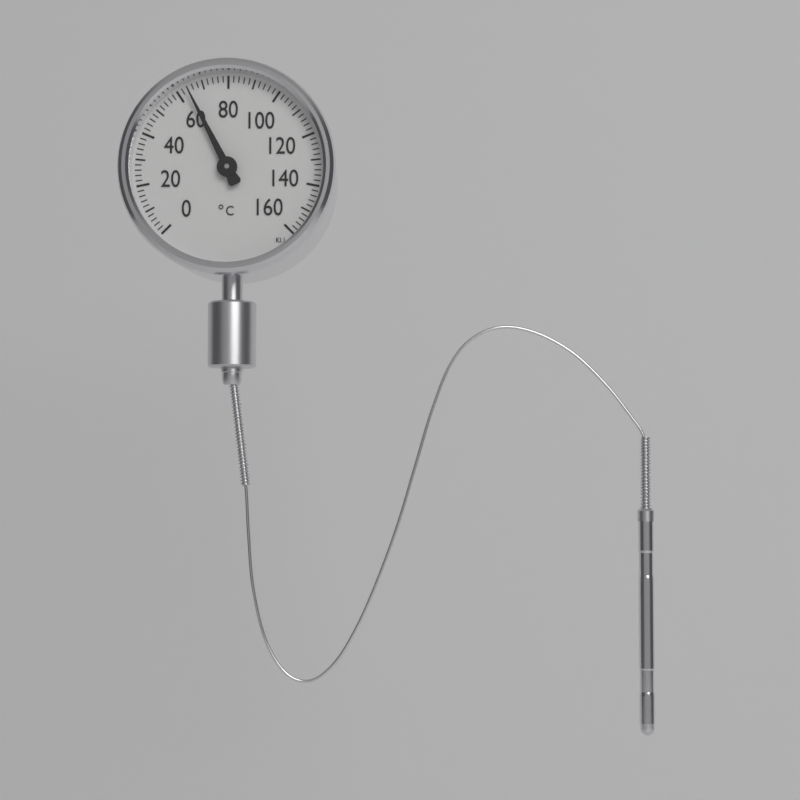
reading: 64 °C
